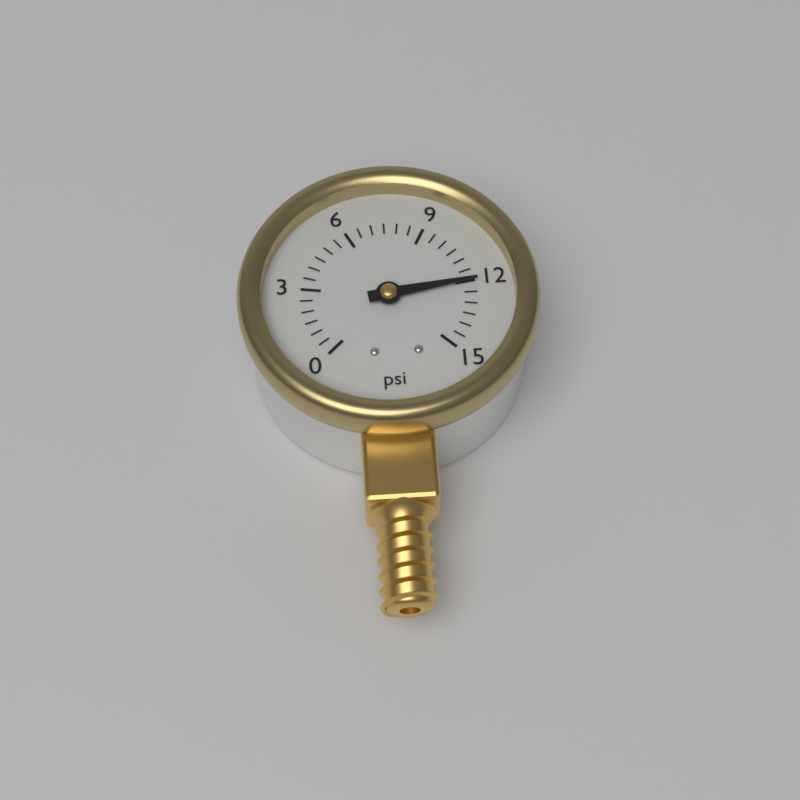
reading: 12.0 psi
